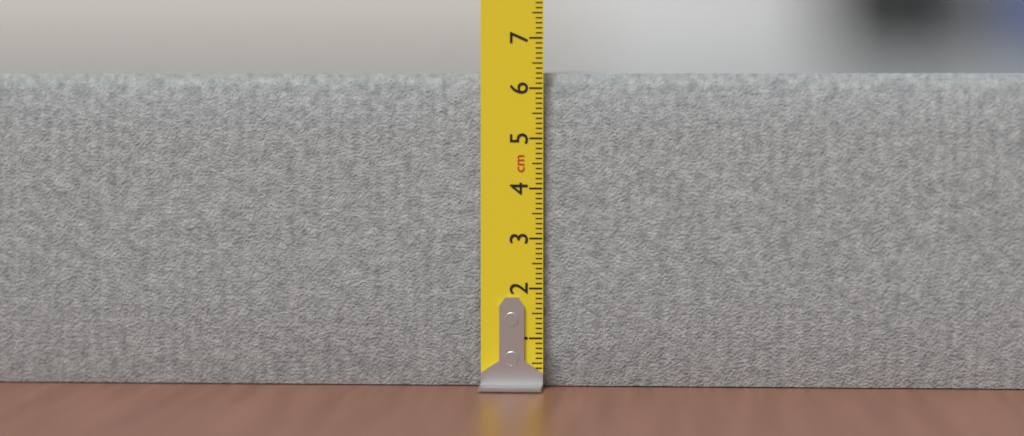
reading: 6.3 cm
